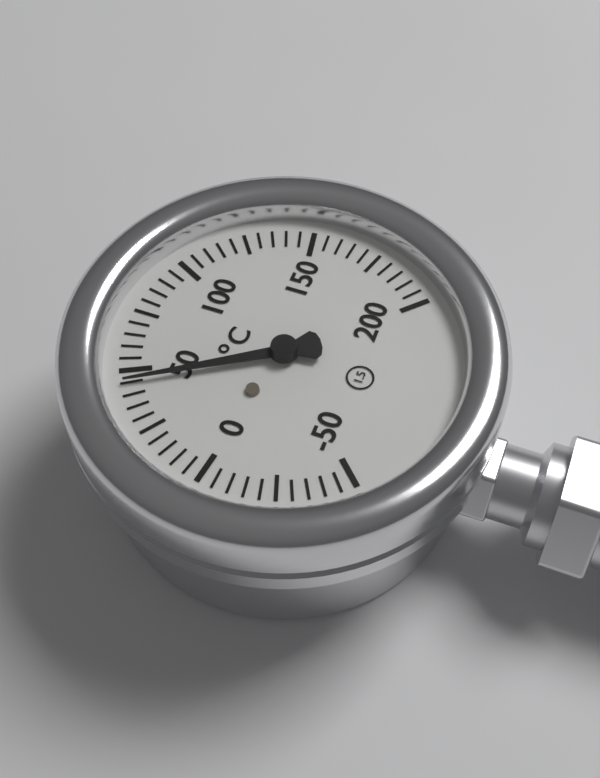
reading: 45 °C
